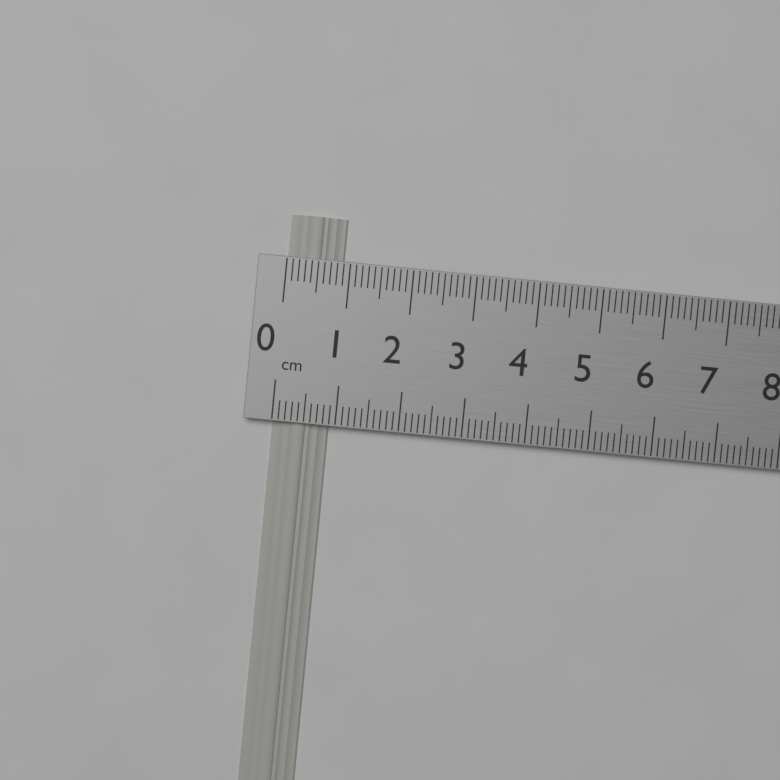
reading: 0.9 cm
